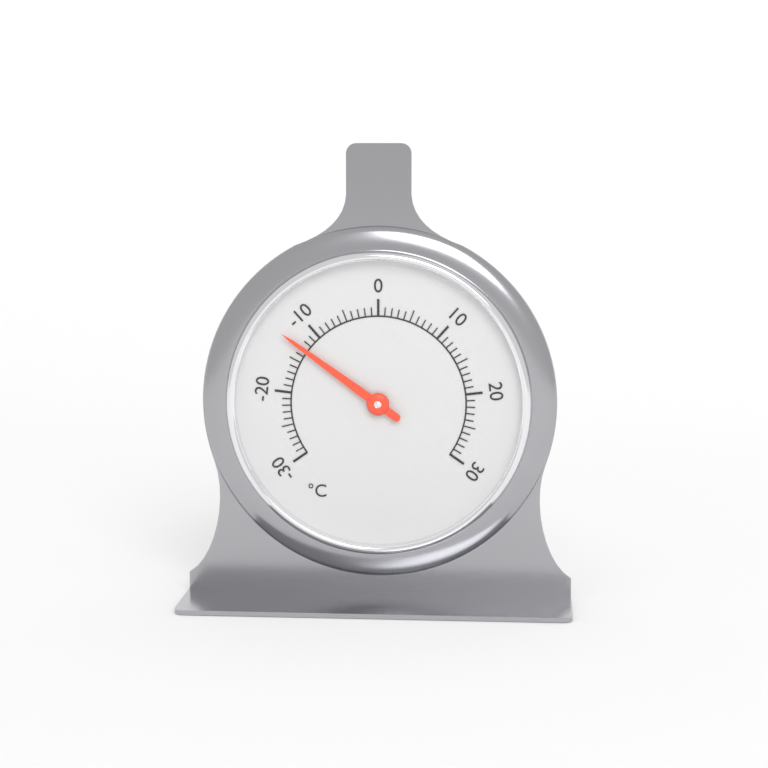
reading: -13 °C
